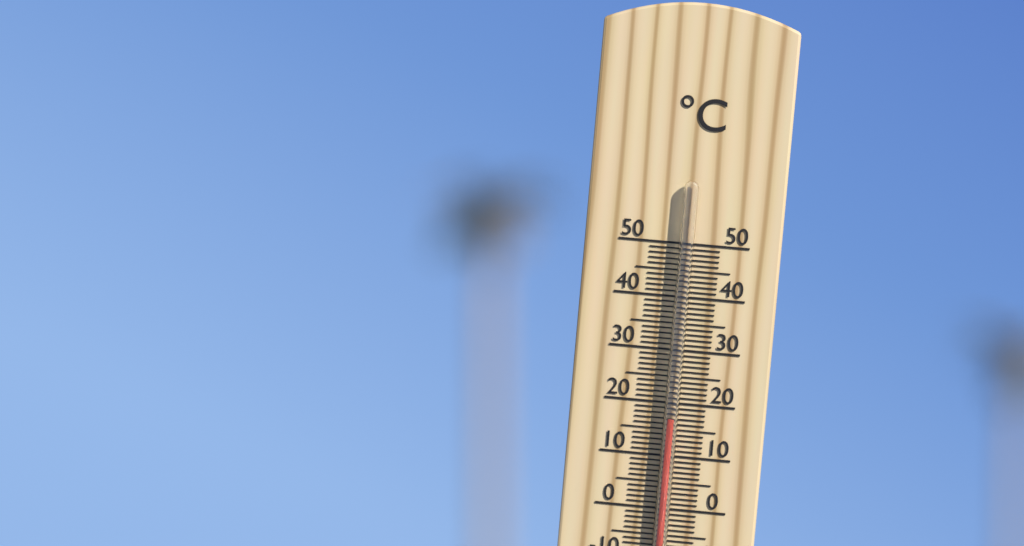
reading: 17 °C
